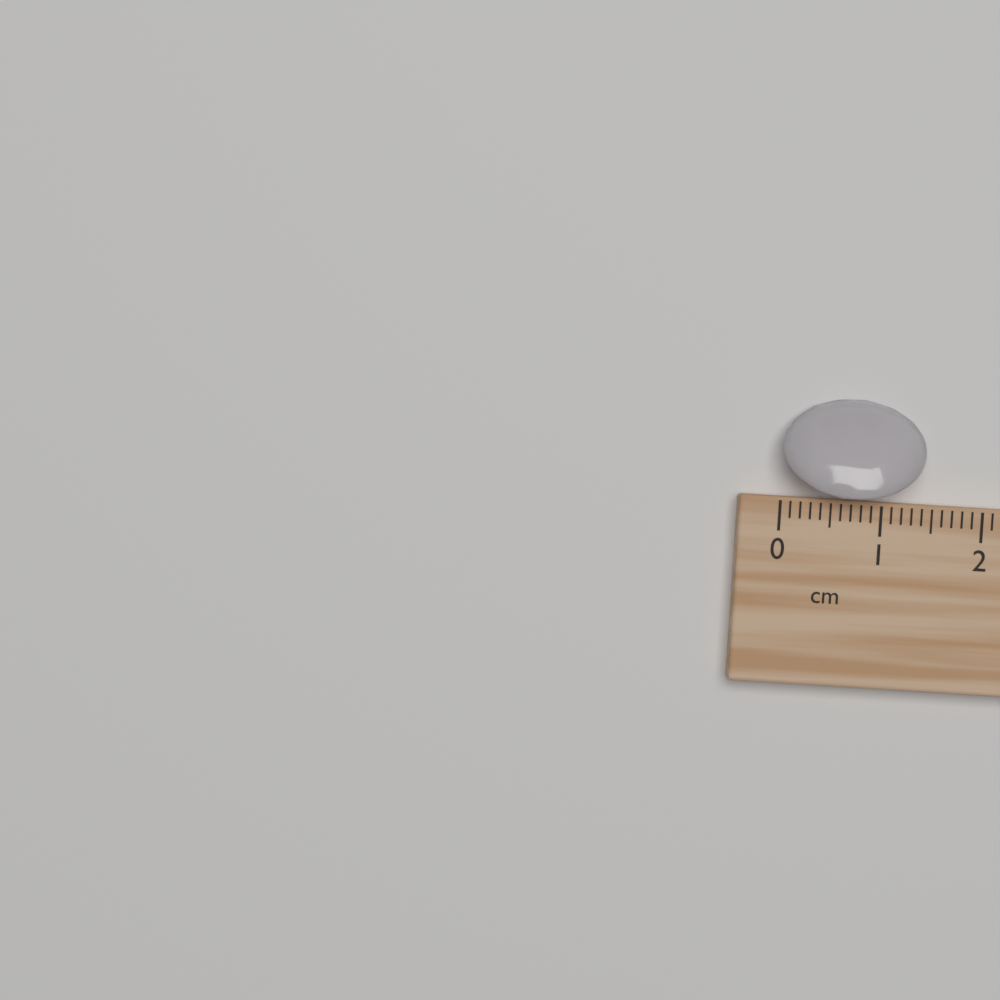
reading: 1.4 cm
